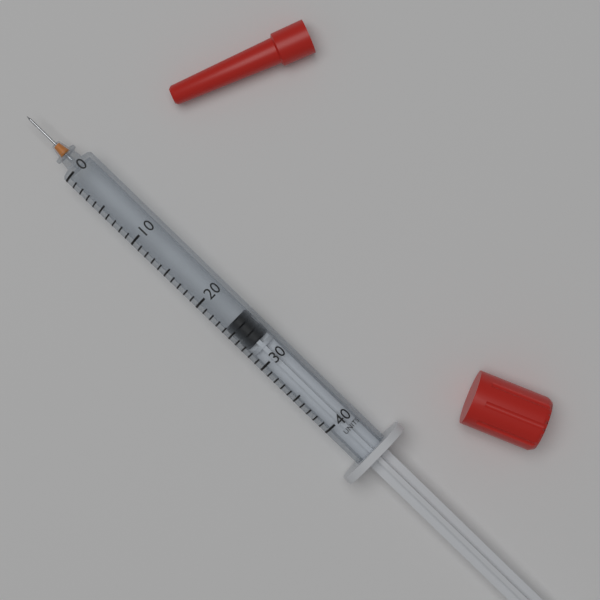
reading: 24 units
